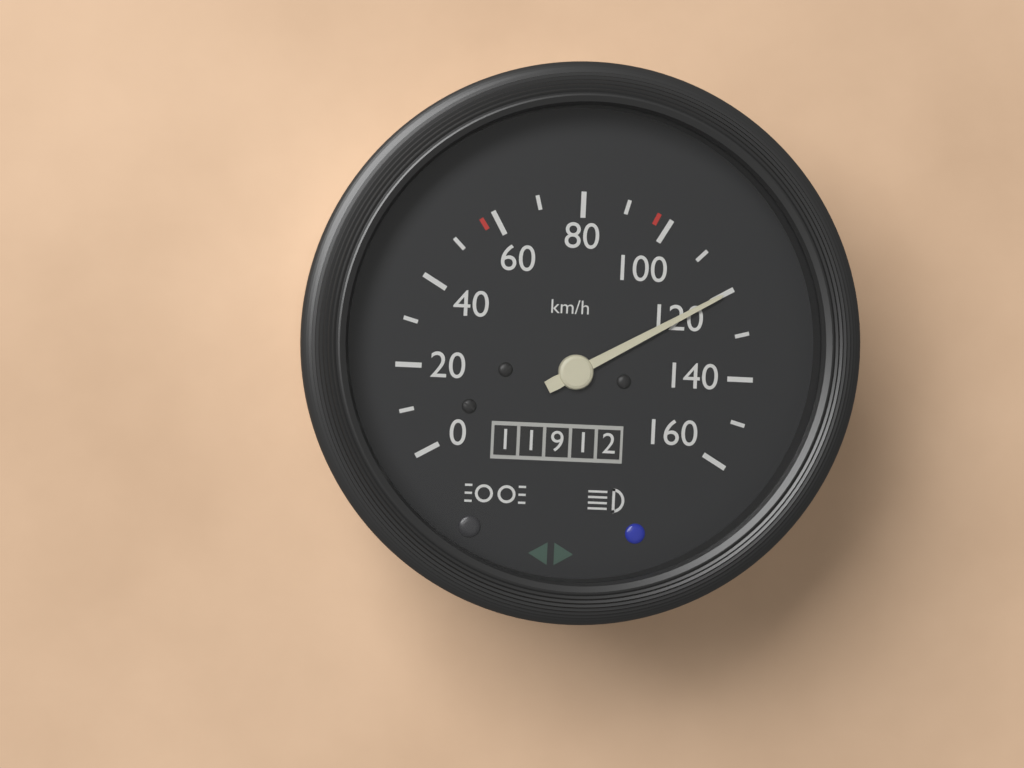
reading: 120 km/h
